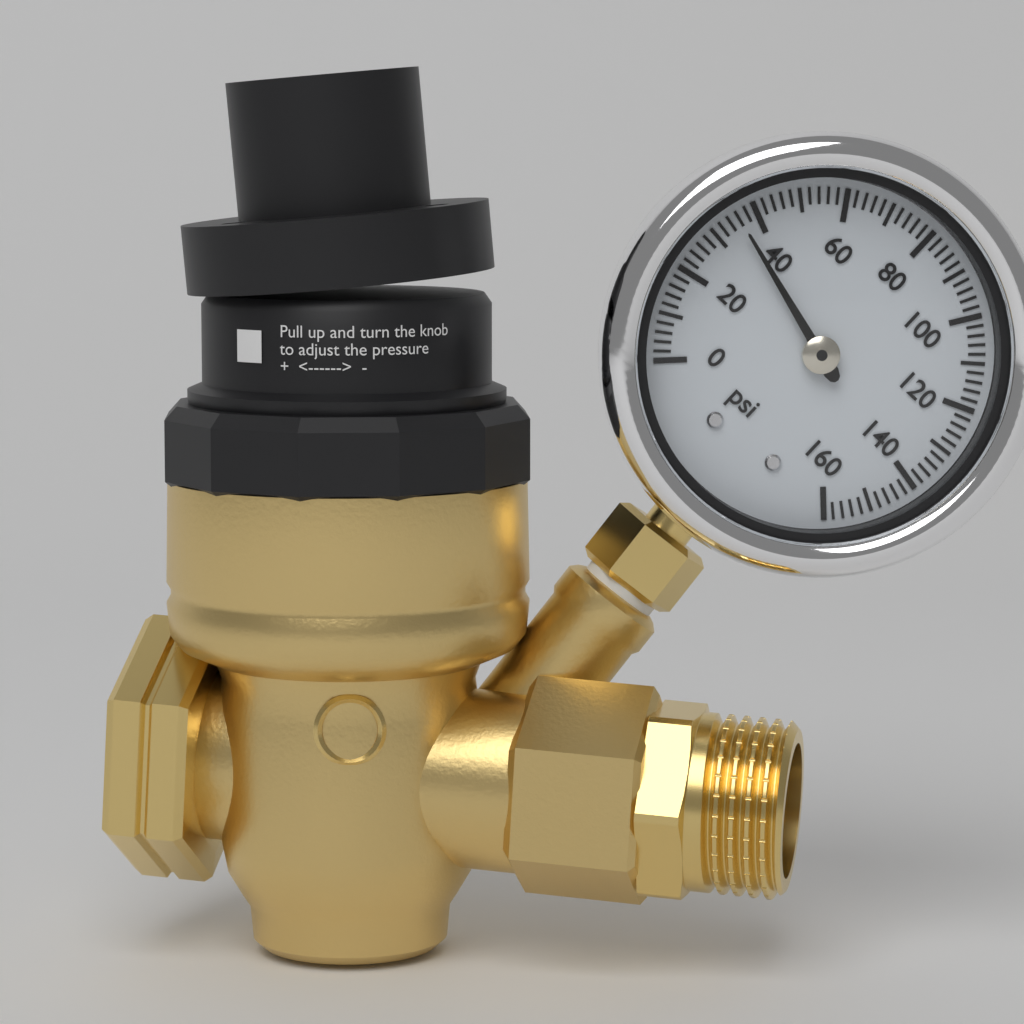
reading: 36 psi
